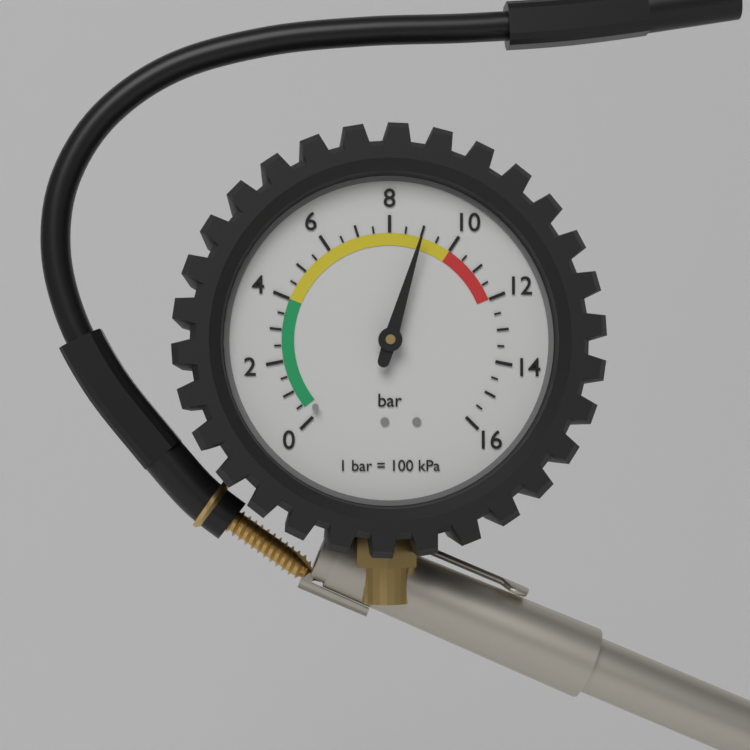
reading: 9.0 bar
